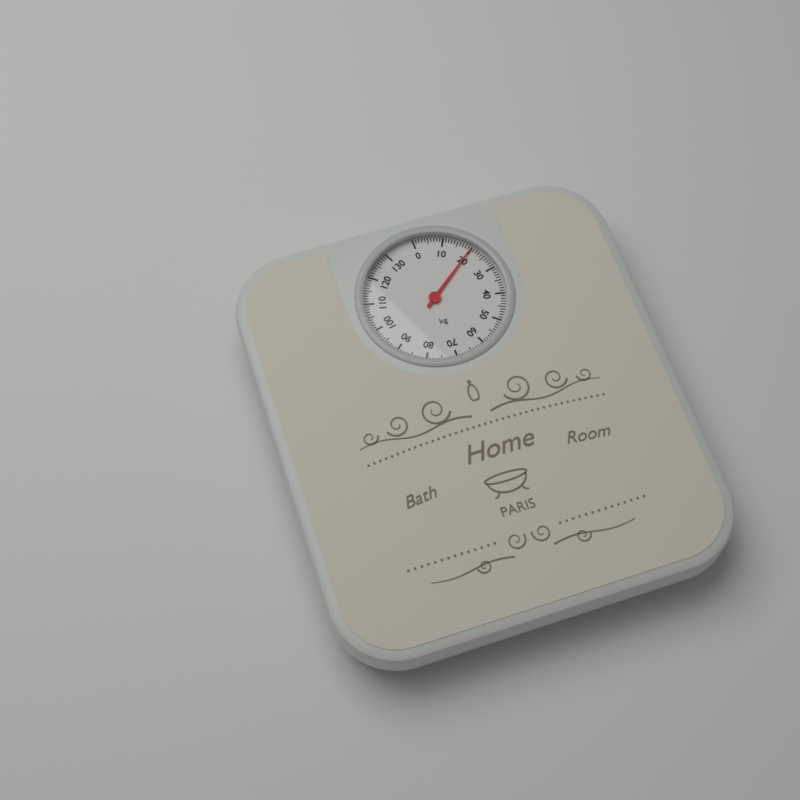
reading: 20 kg
